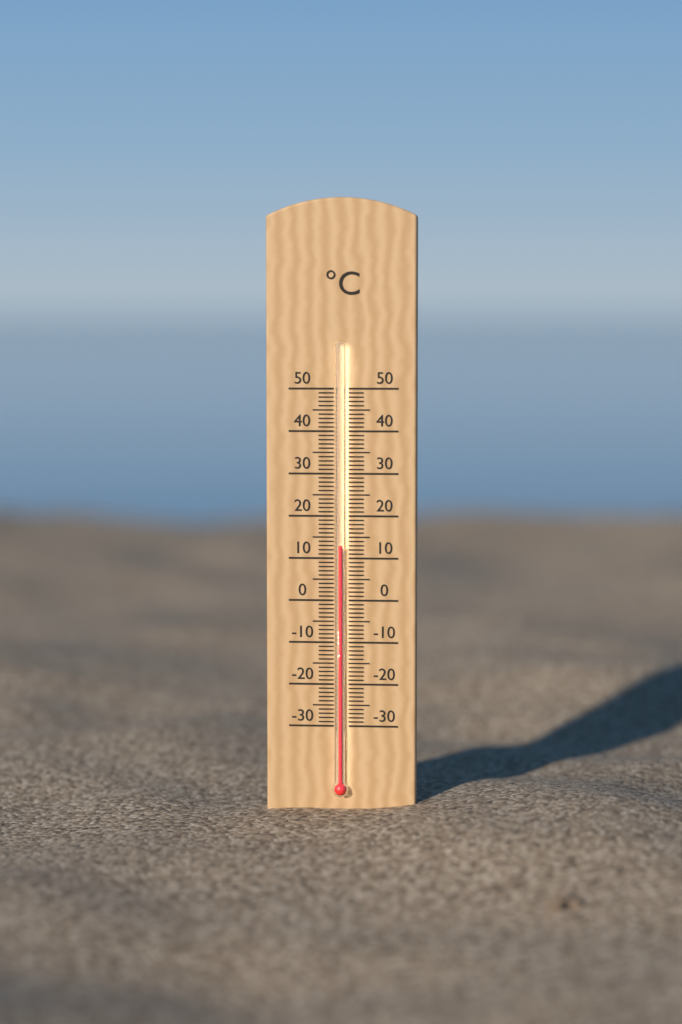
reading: 13 °C
